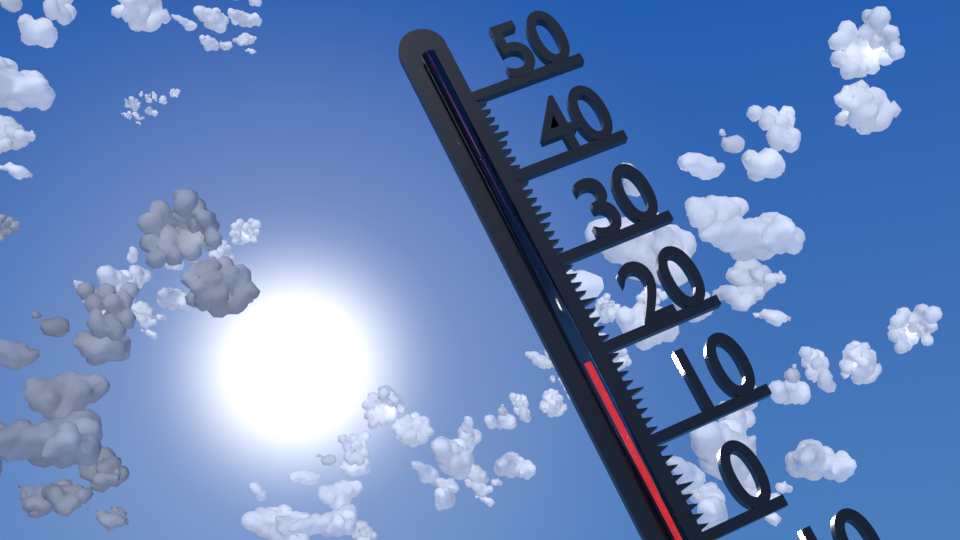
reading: 19 °C
